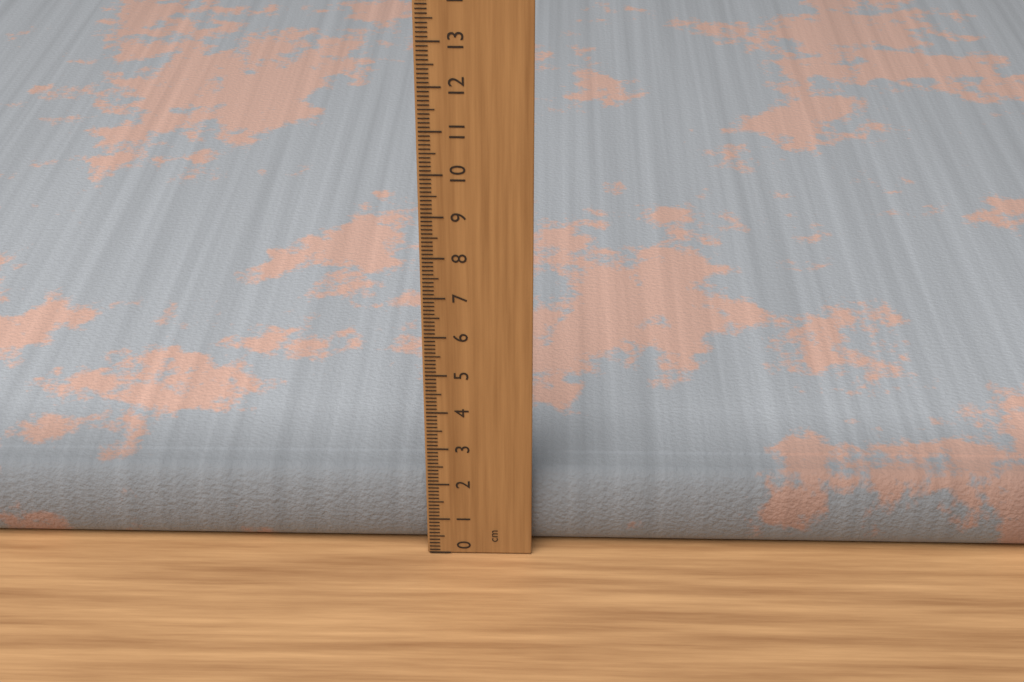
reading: 2.1 cm
